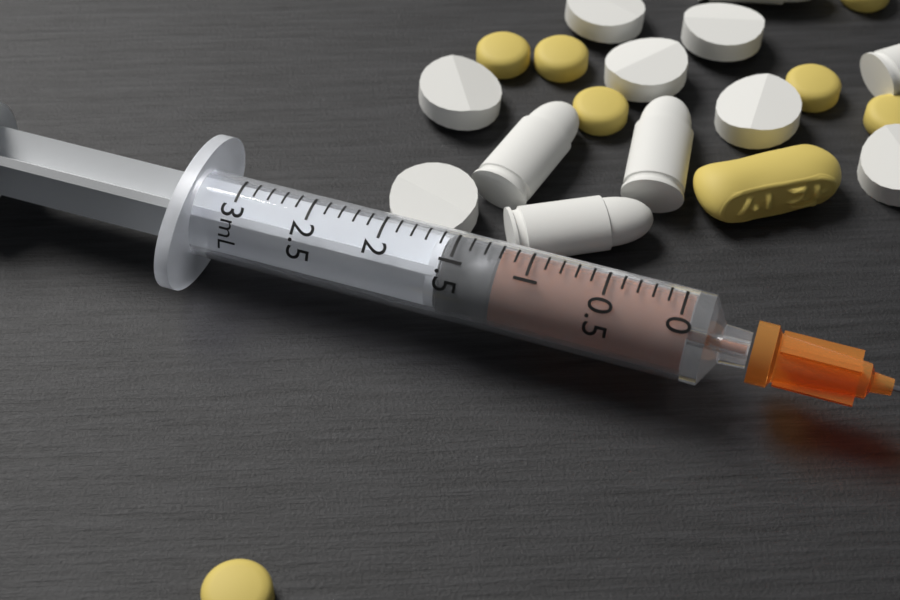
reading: 1.2 mL
